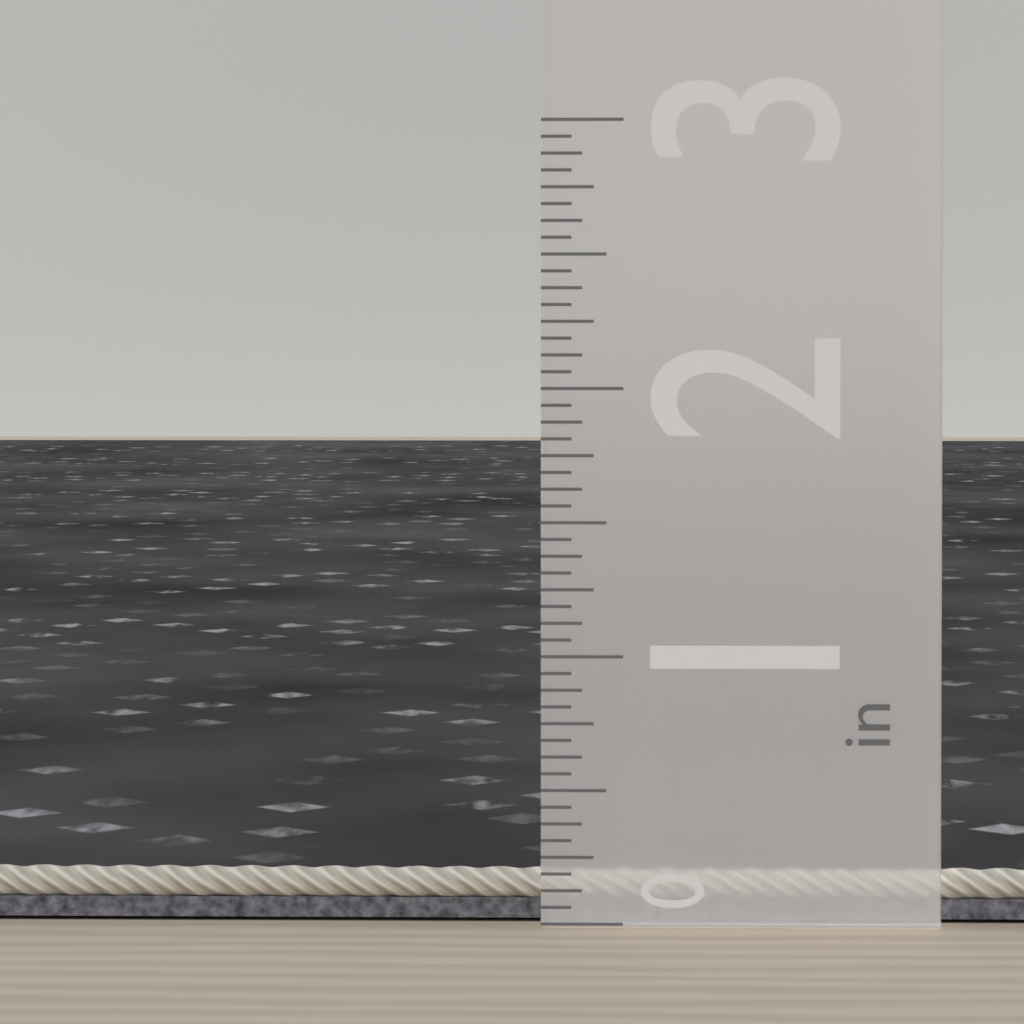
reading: 0.1875 in
